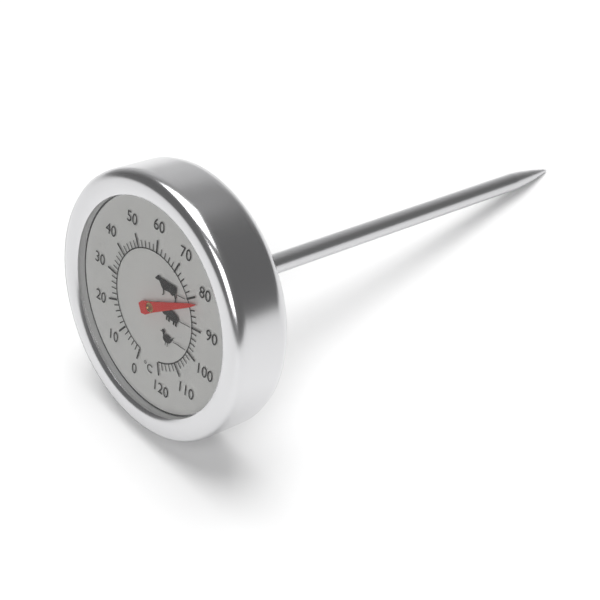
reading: 82 °C
